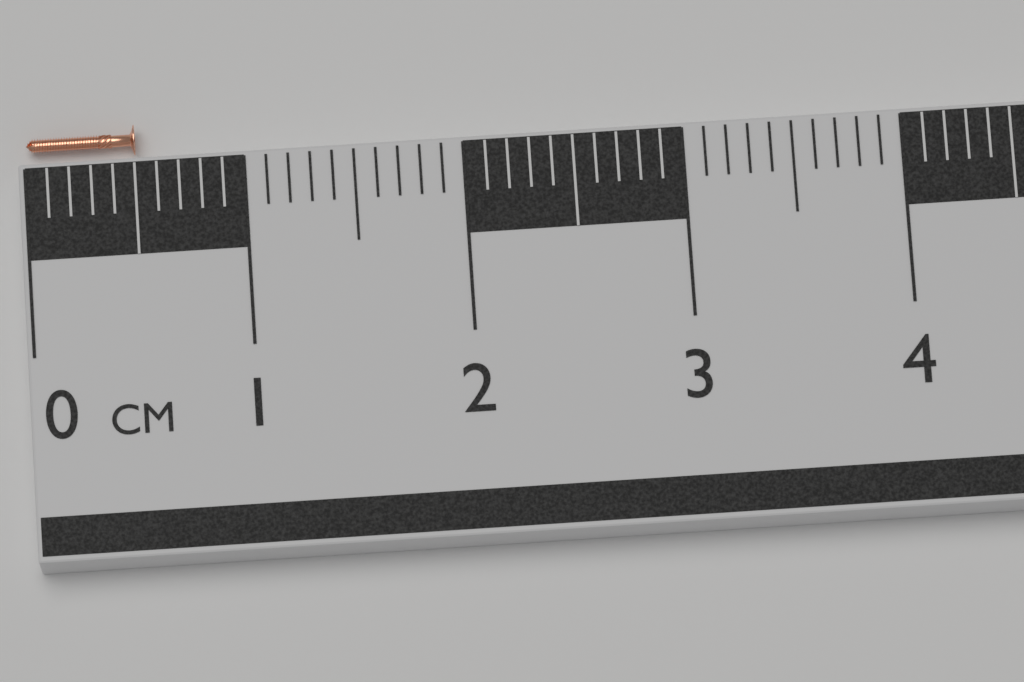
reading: 0.5 cm
